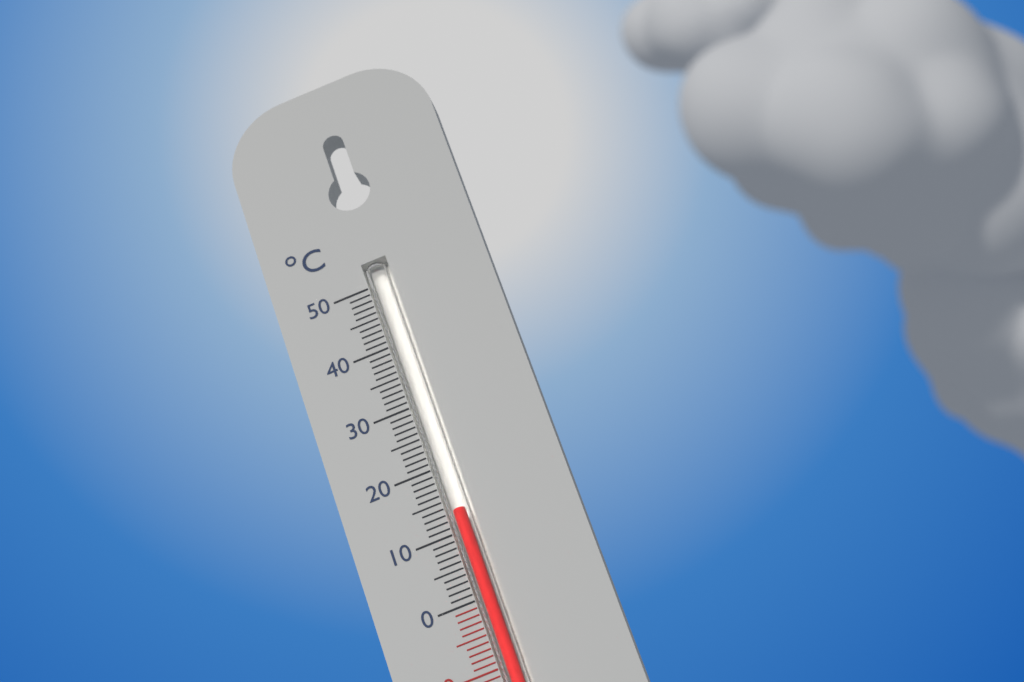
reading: 13 °C
